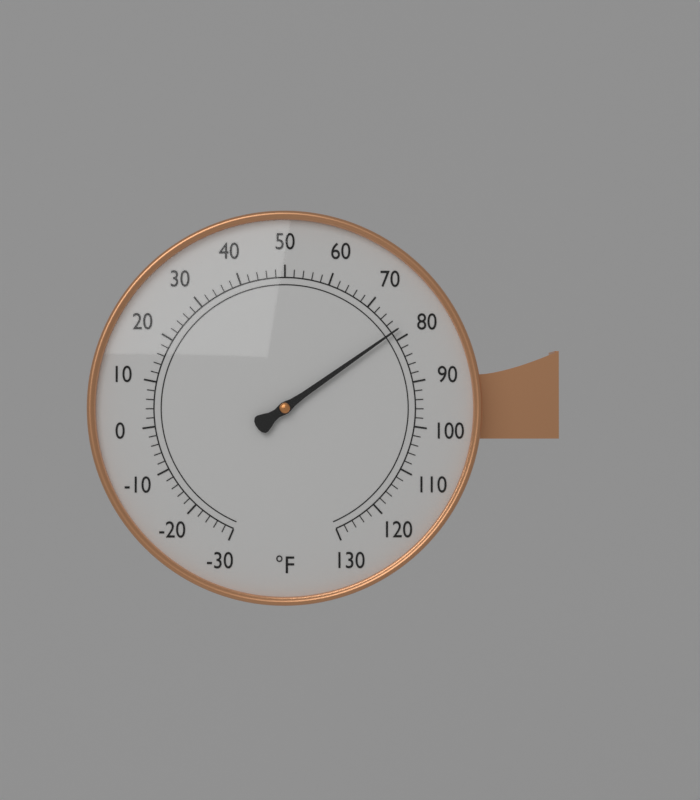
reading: 78 °F
